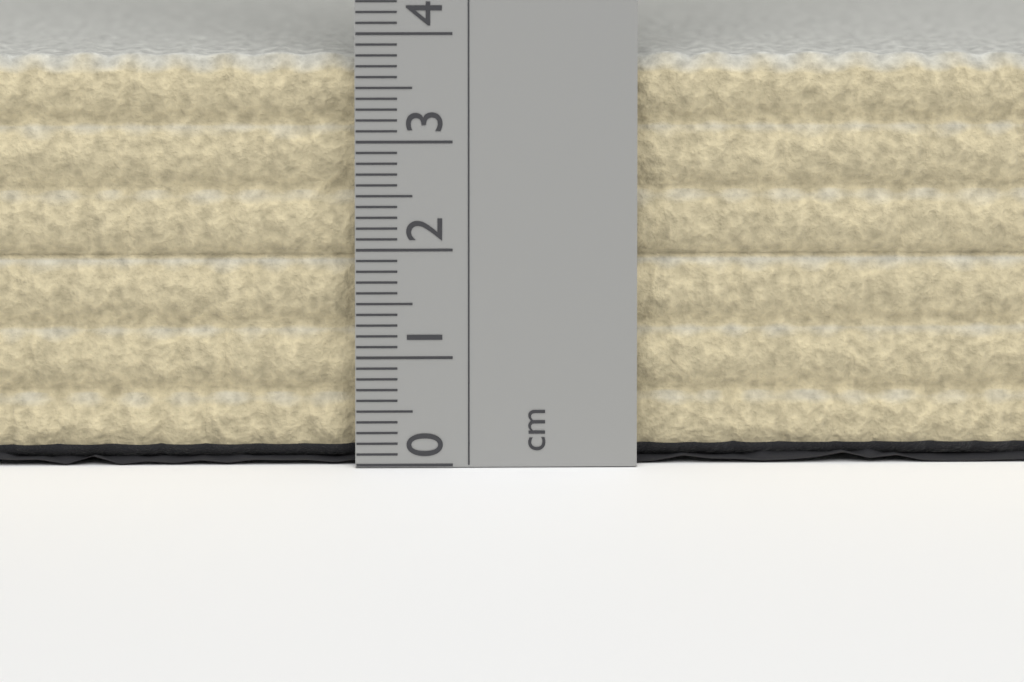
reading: 3.8 cm
